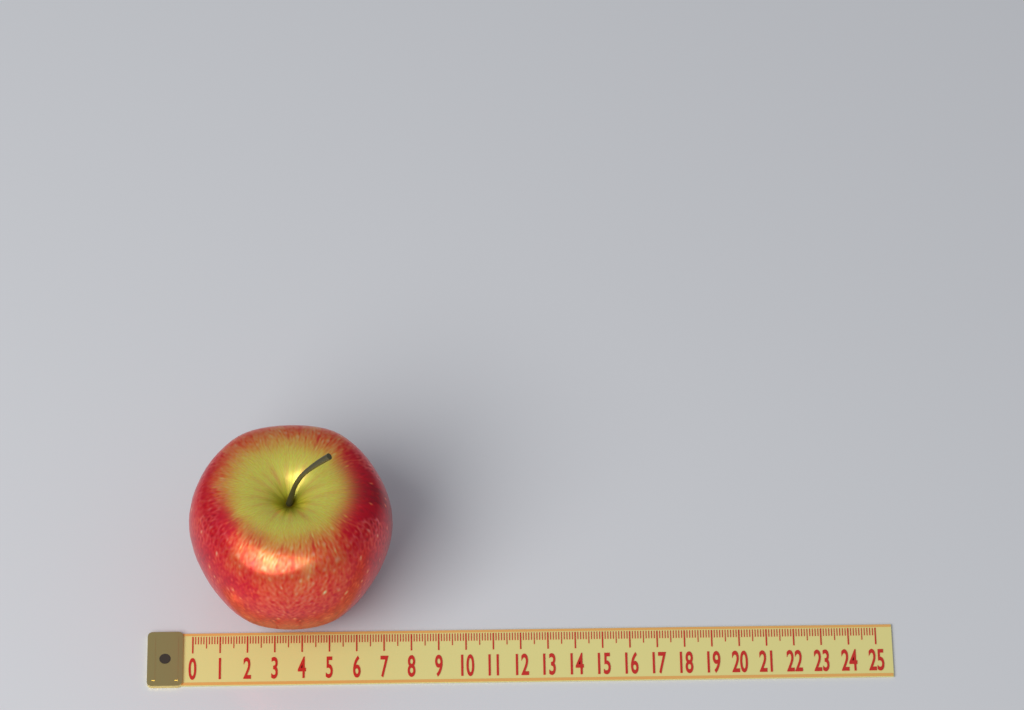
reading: 7.4 (no unit)
